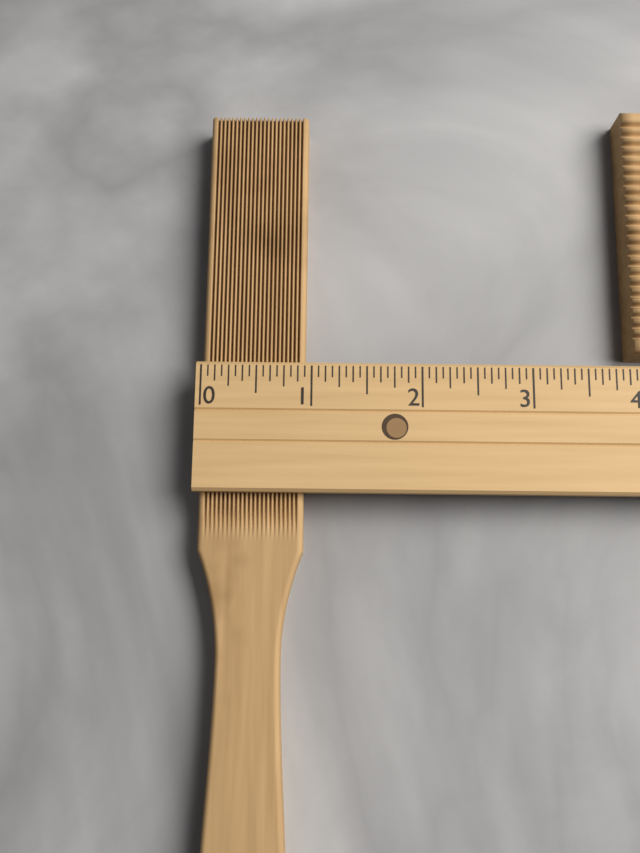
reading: 0.9375 (no unit)
